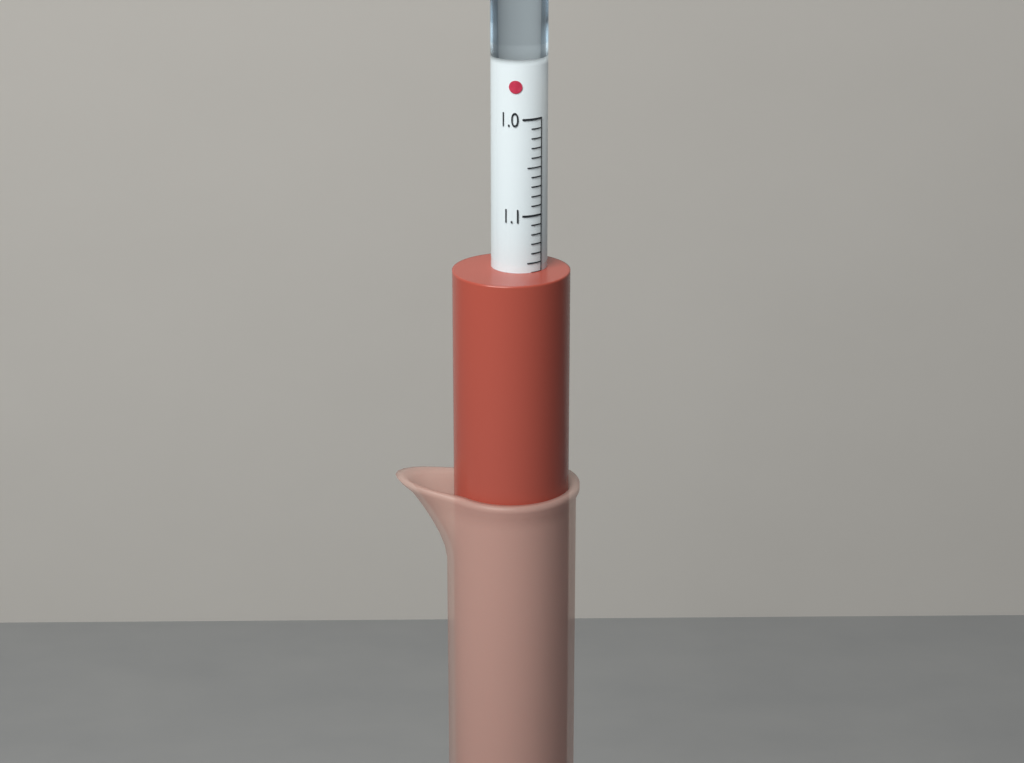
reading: 1.16 (no unit)
